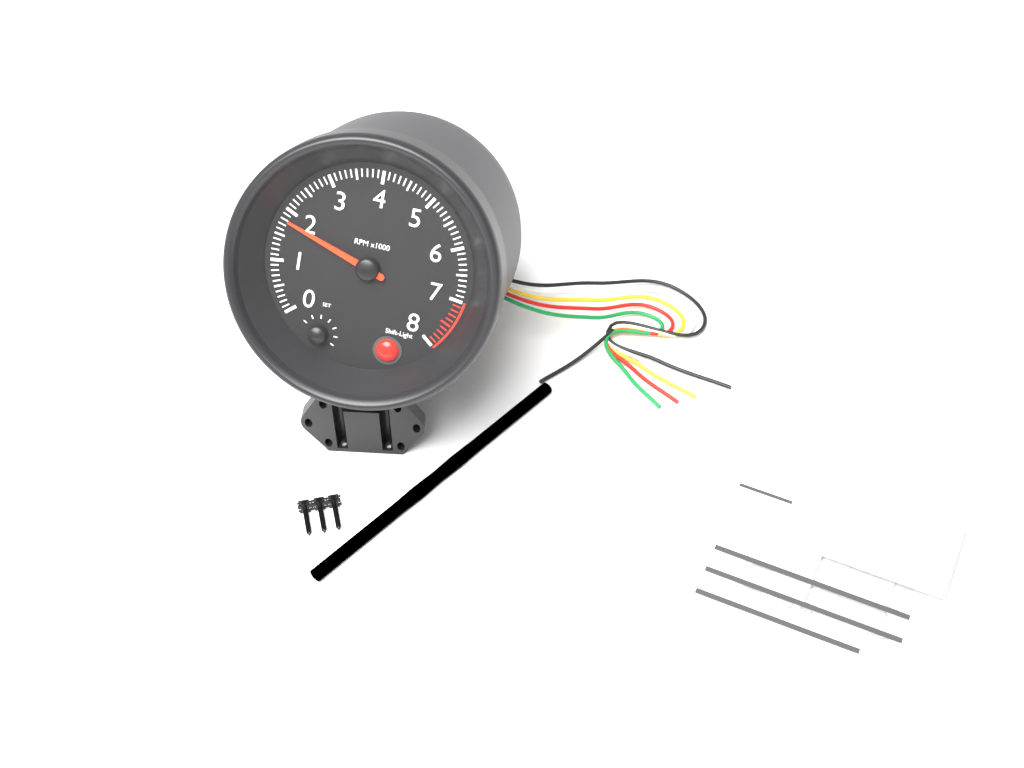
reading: 1800 RPM
